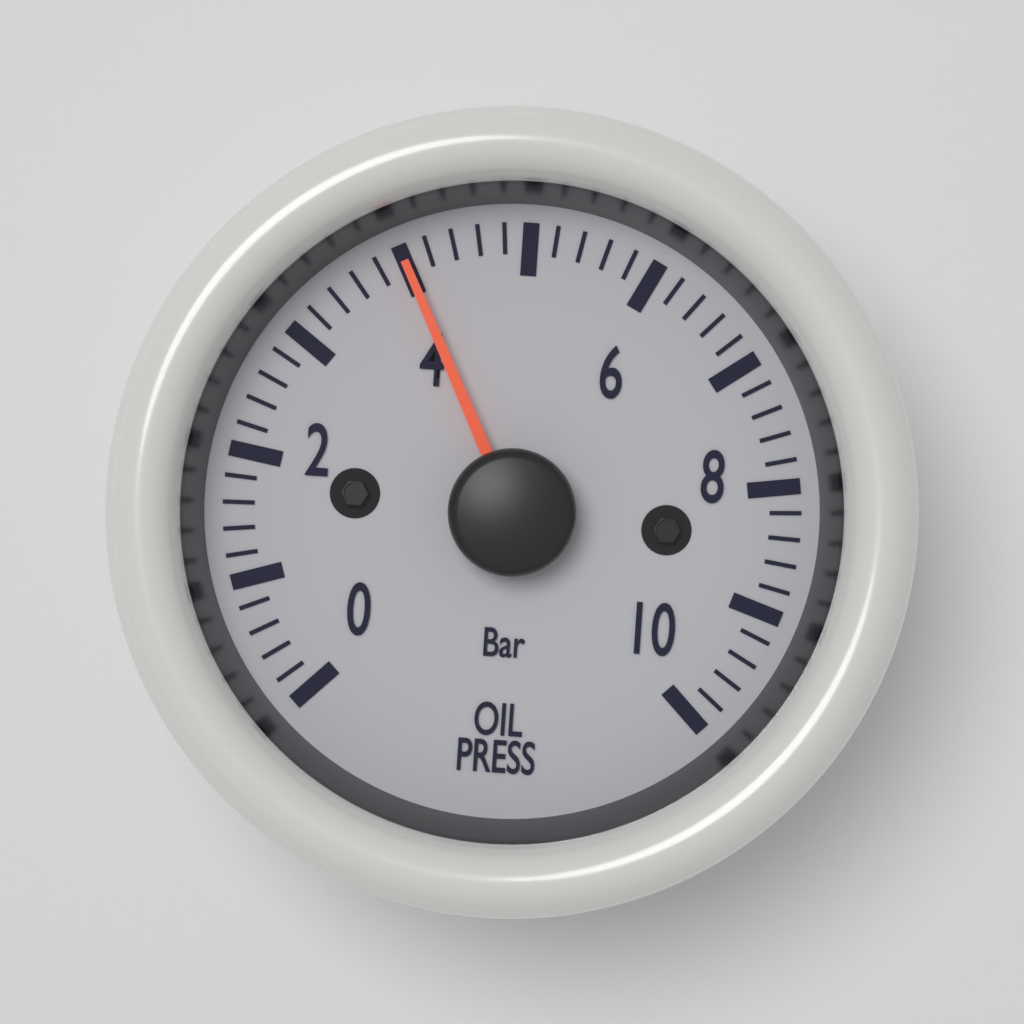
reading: 4.0 bar
